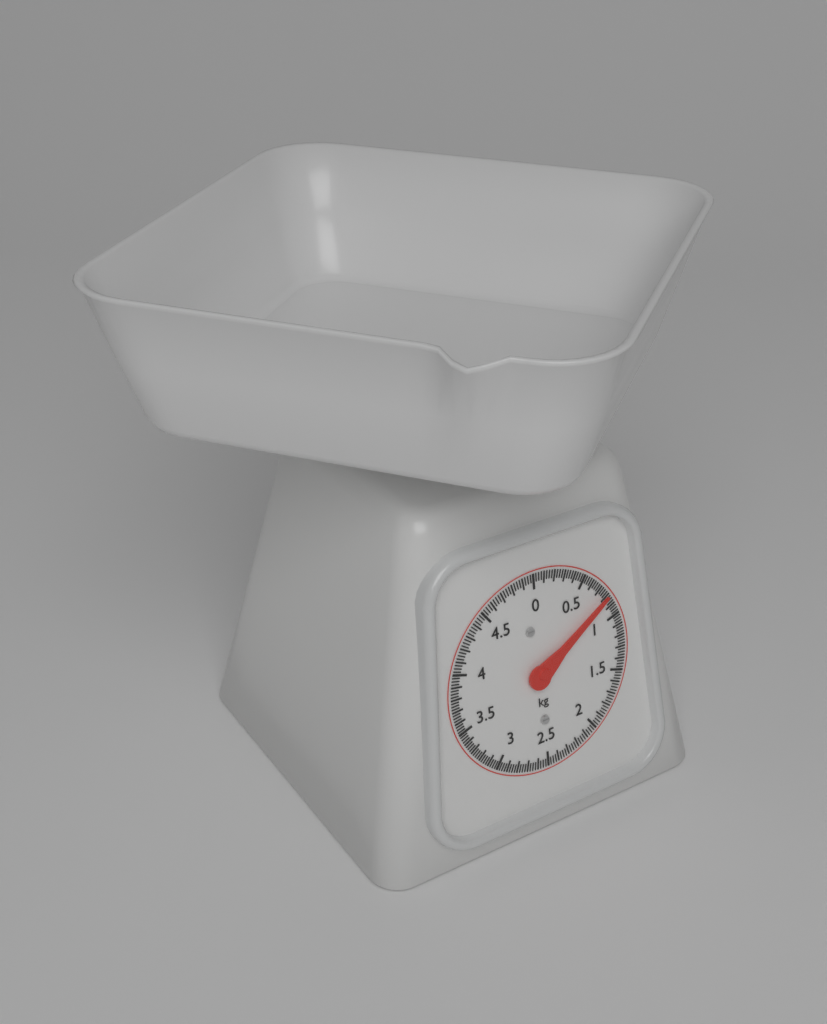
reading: 0.800 kg
